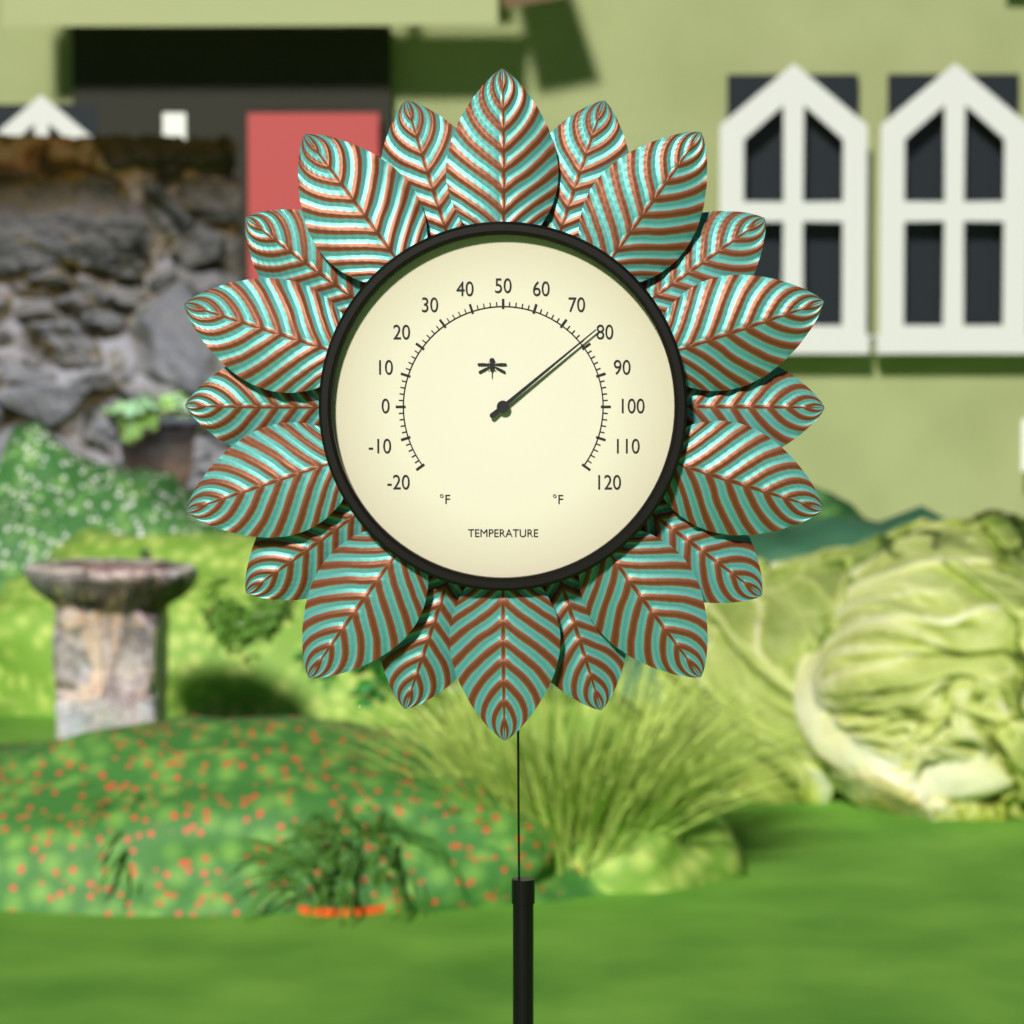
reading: 78 °F
